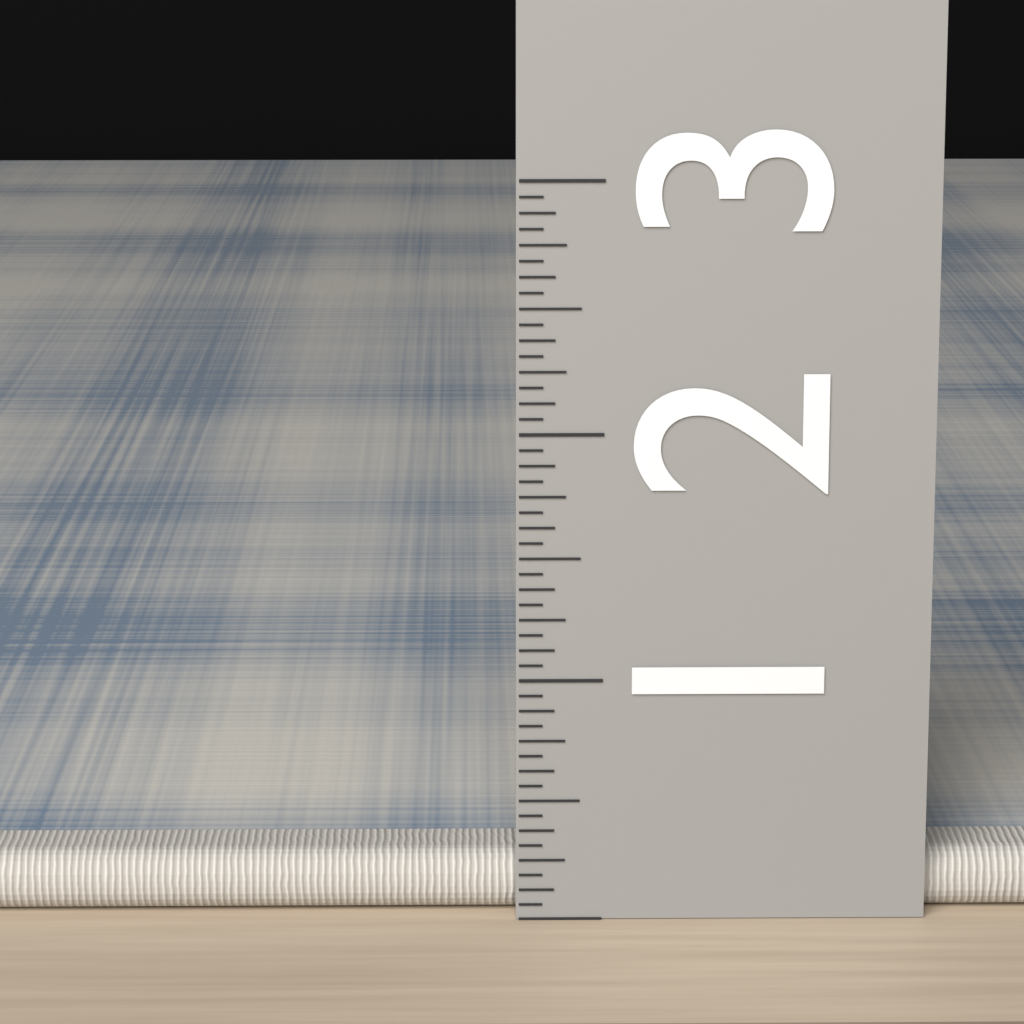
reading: 0.2500 (no unit)
